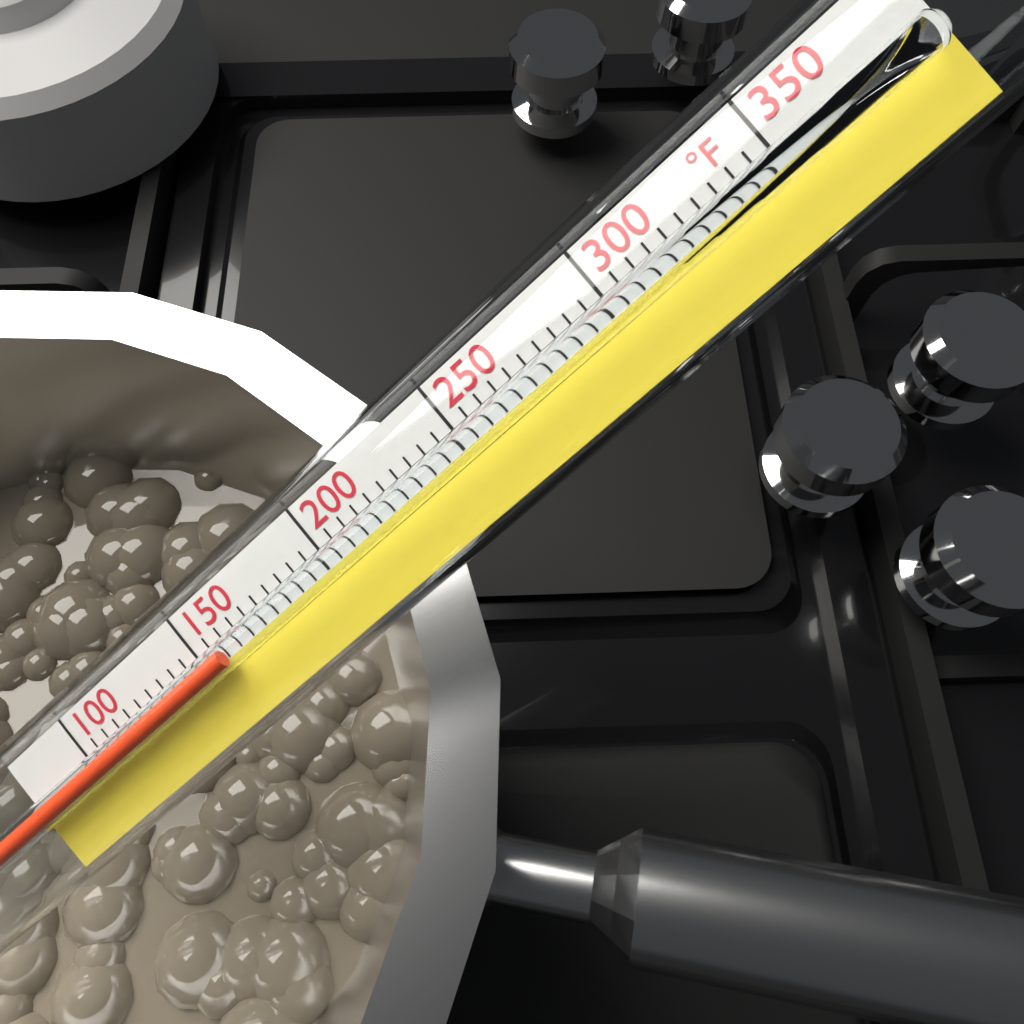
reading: 160 °F
